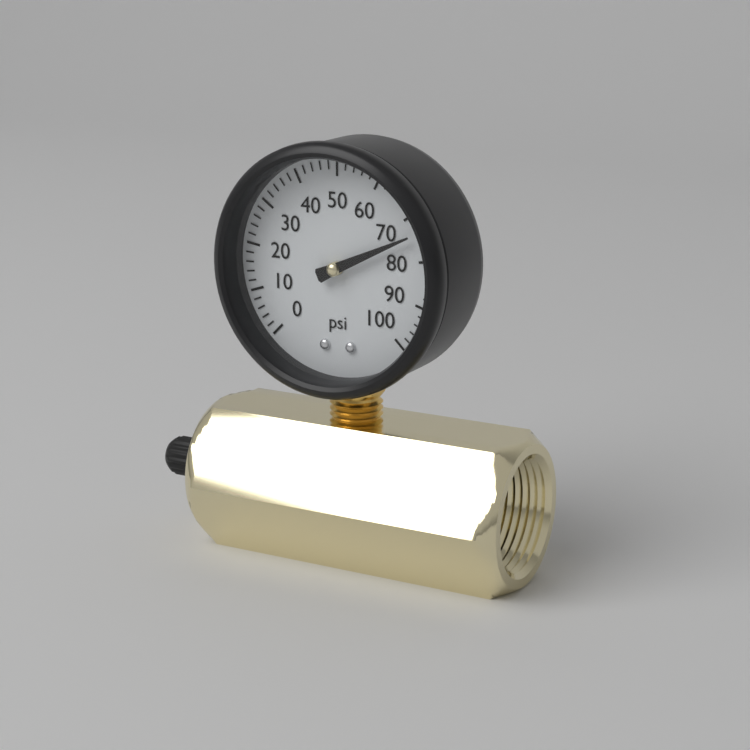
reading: 74 psi
